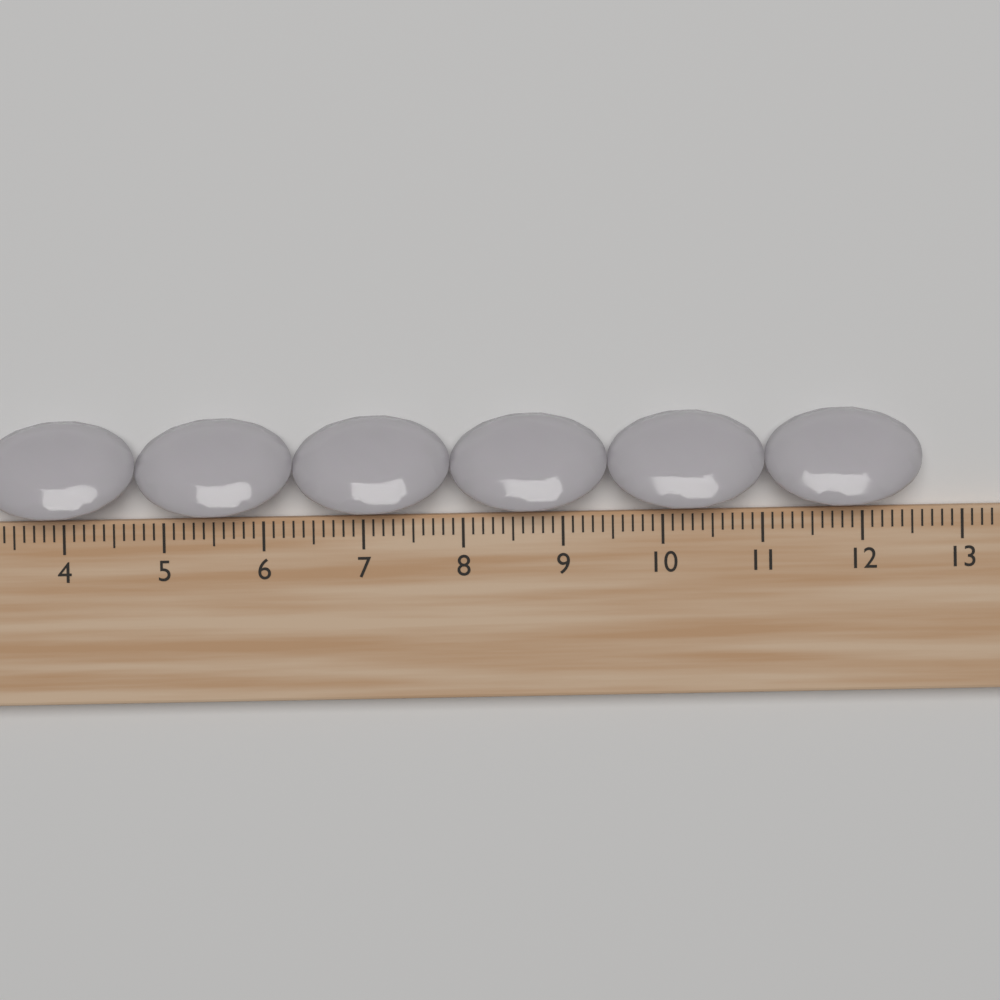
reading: 12.6 cm
